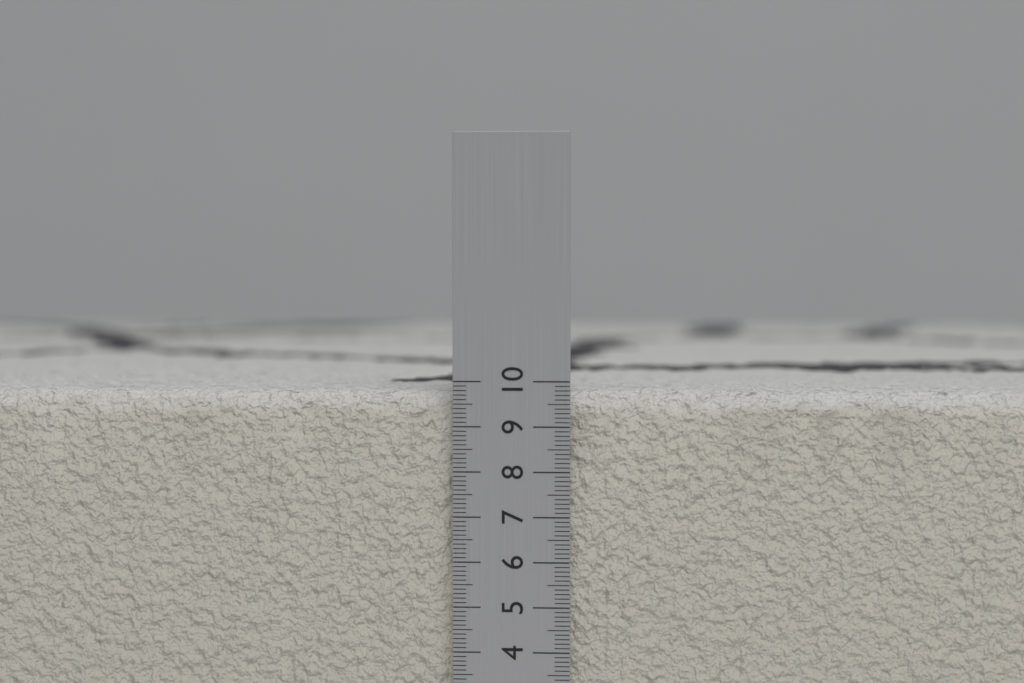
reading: 9.8 cm
